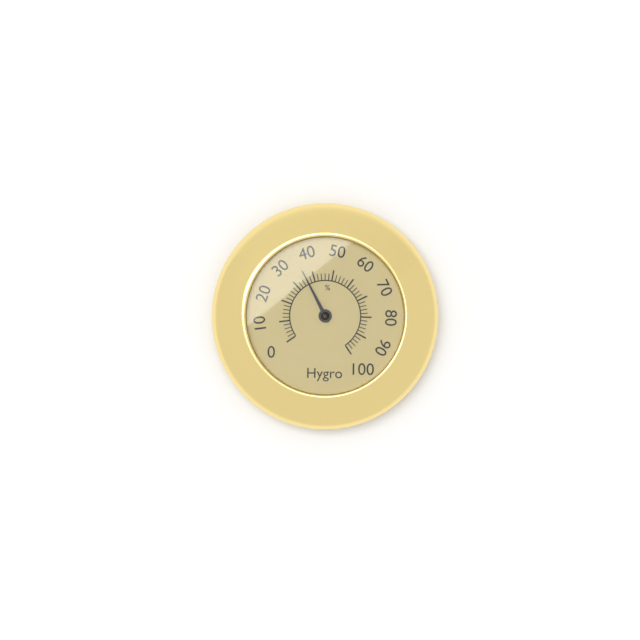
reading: 36 %
